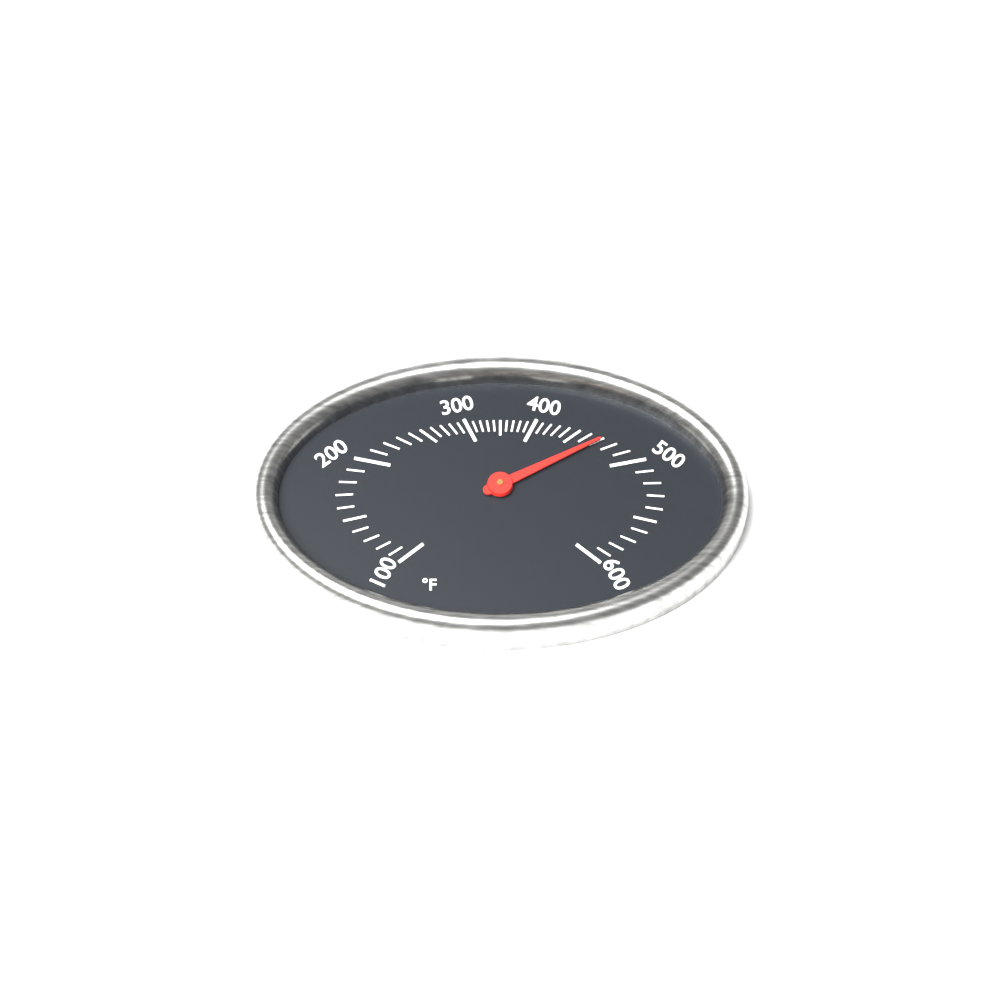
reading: 470 °F
